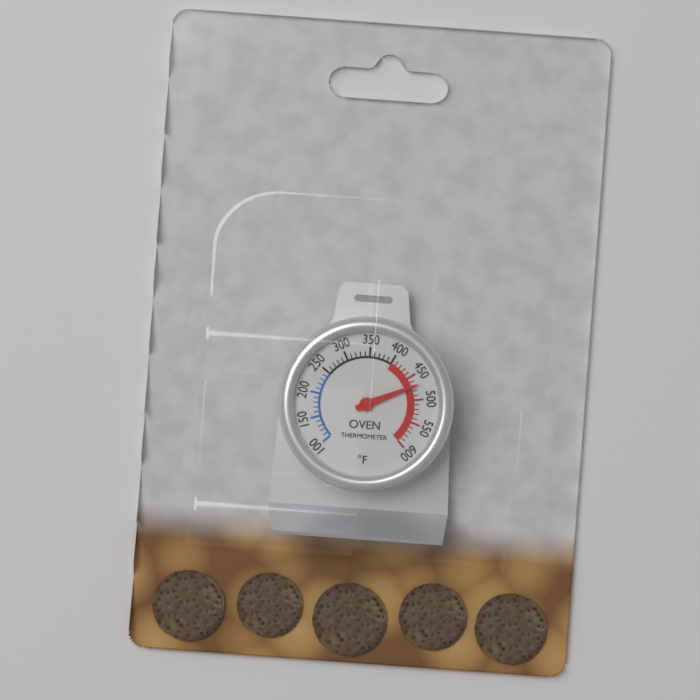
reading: 470 °F
